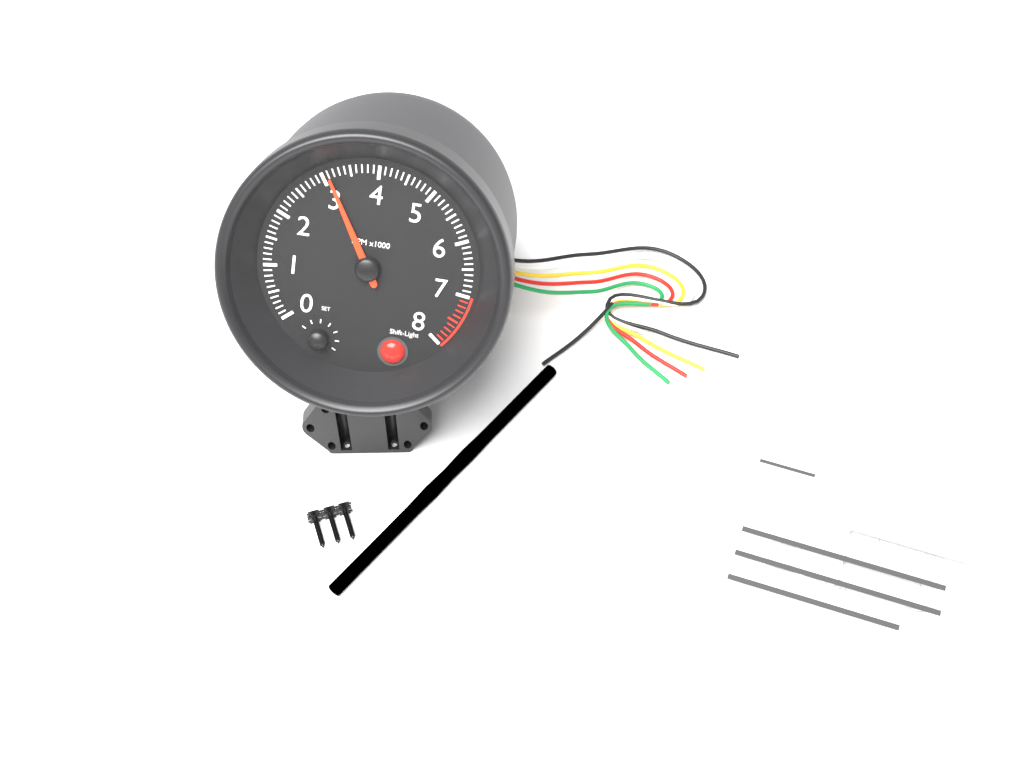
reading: 3100 RPM
